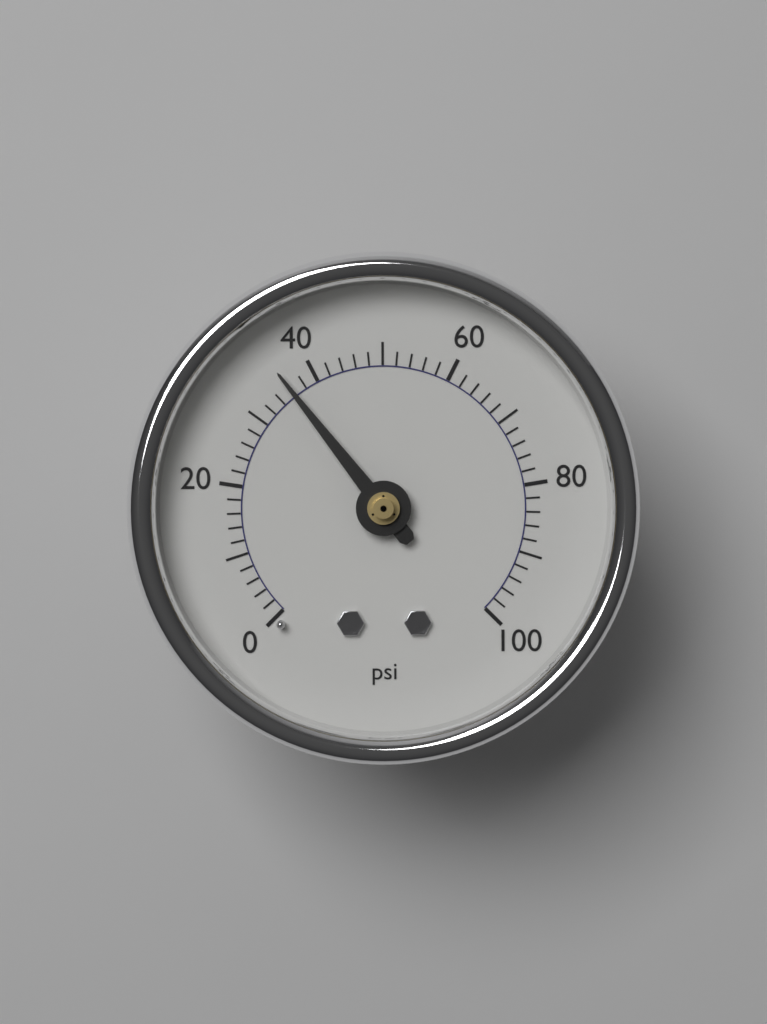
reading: 36 psi
